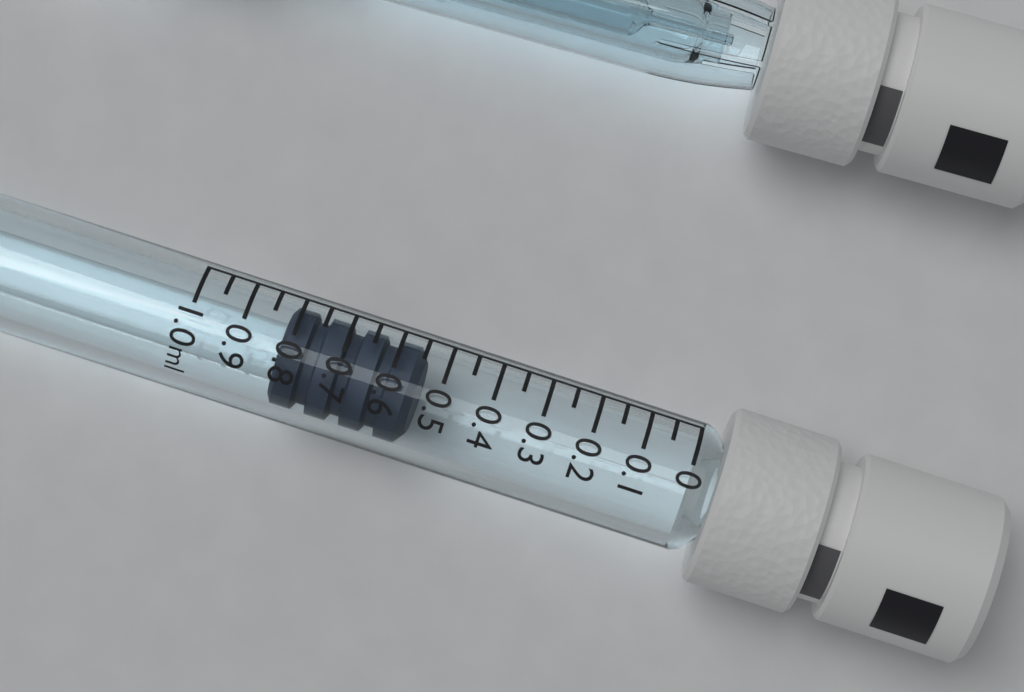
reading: 0.55 ml
